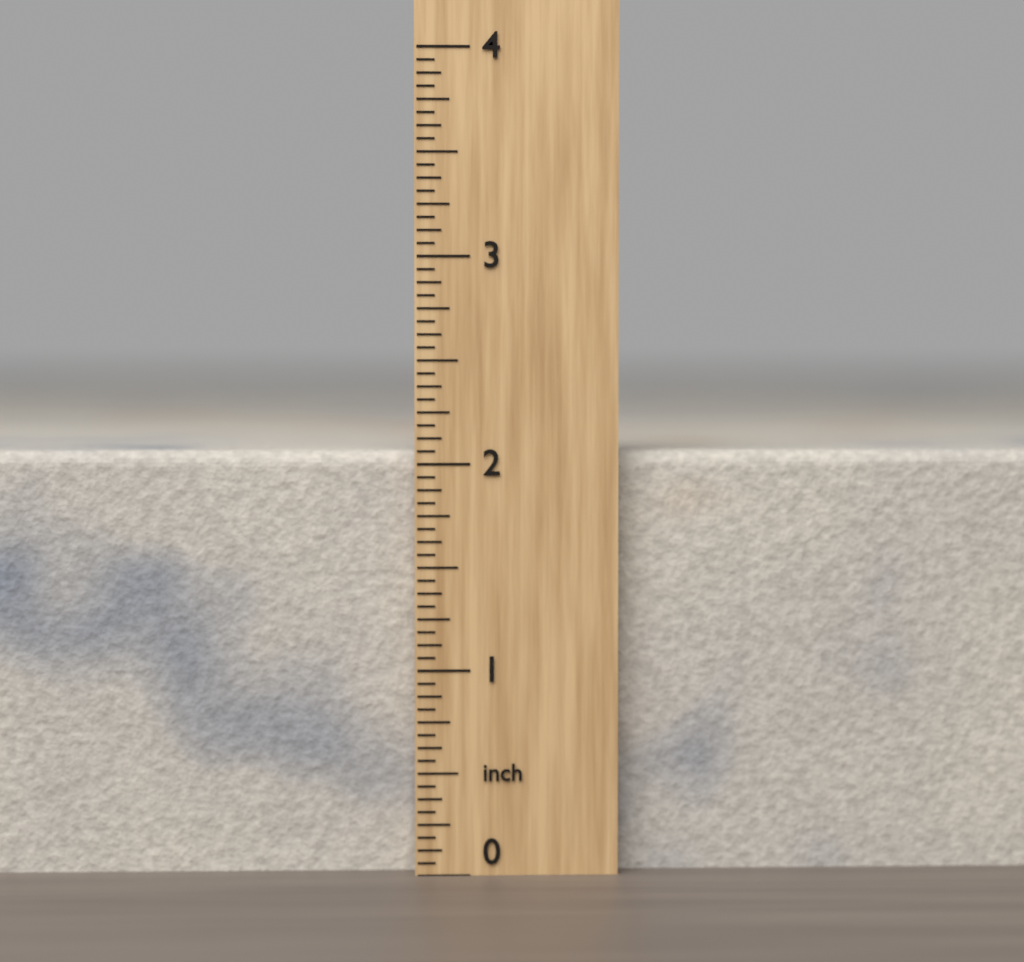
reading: 2.0625 inch
